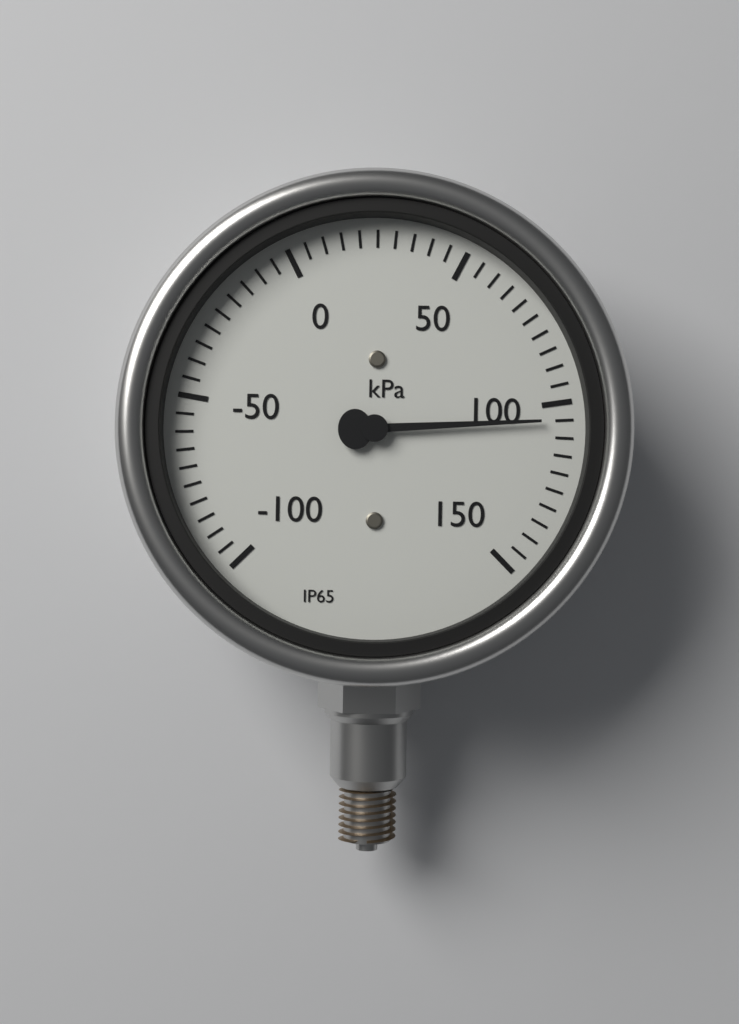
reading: 105 kPa
